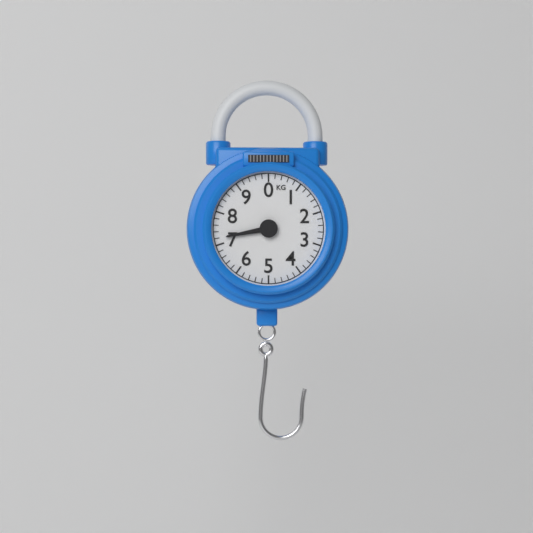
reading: 7.2 kg
